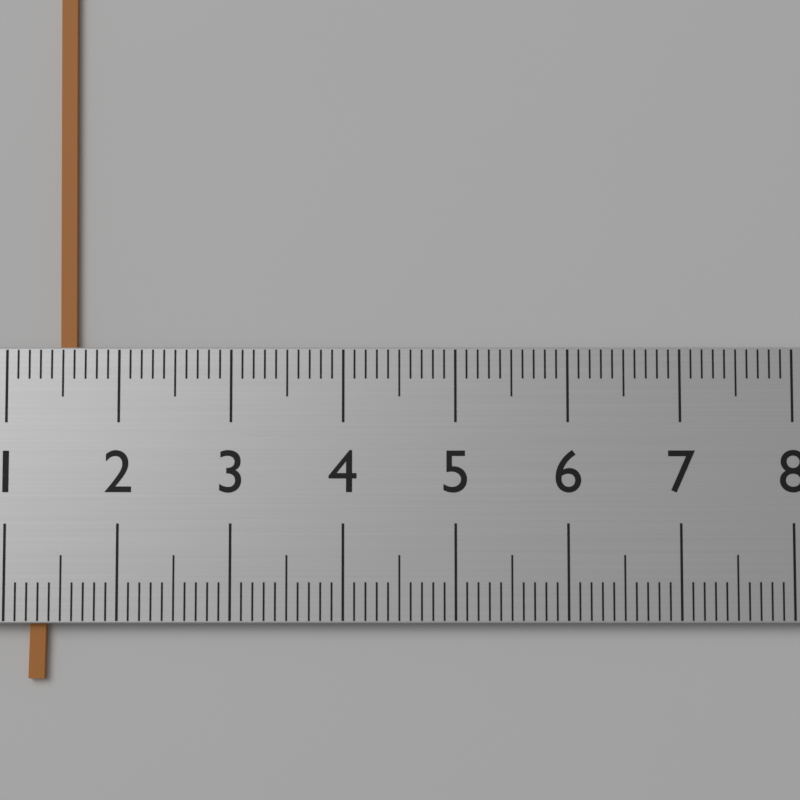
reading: 1.6 (no unit)
